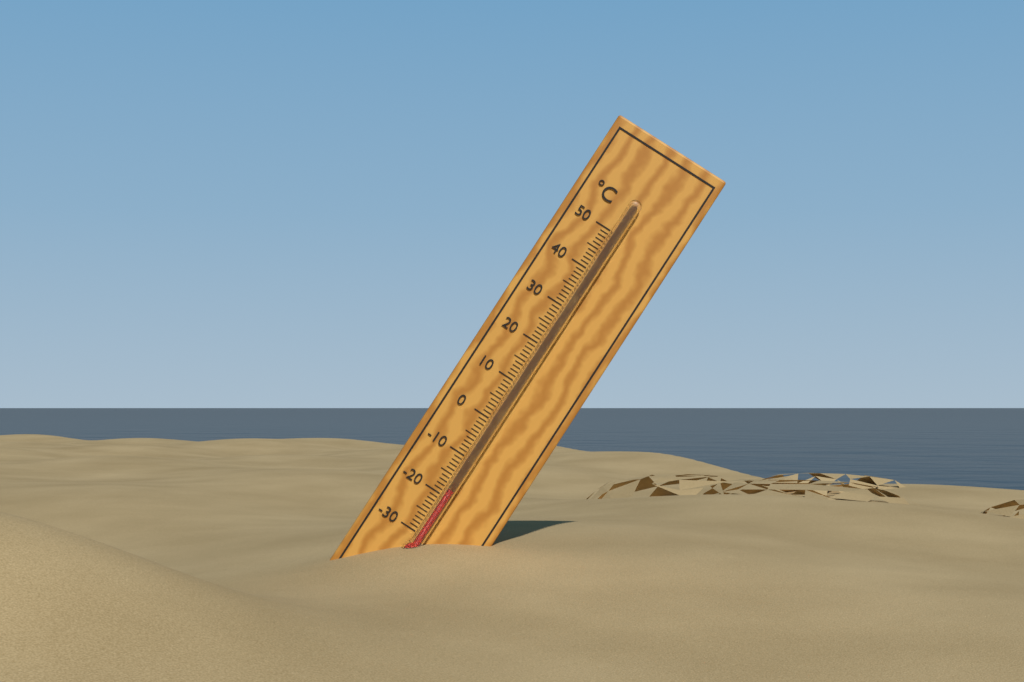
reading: -18 °C
